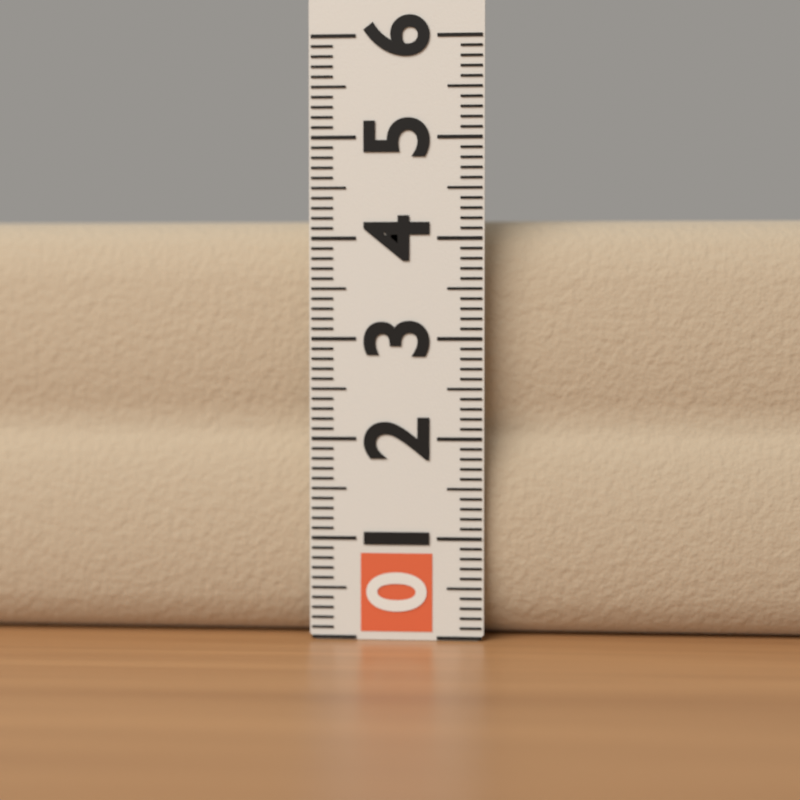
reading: 4.2 (no unit)
